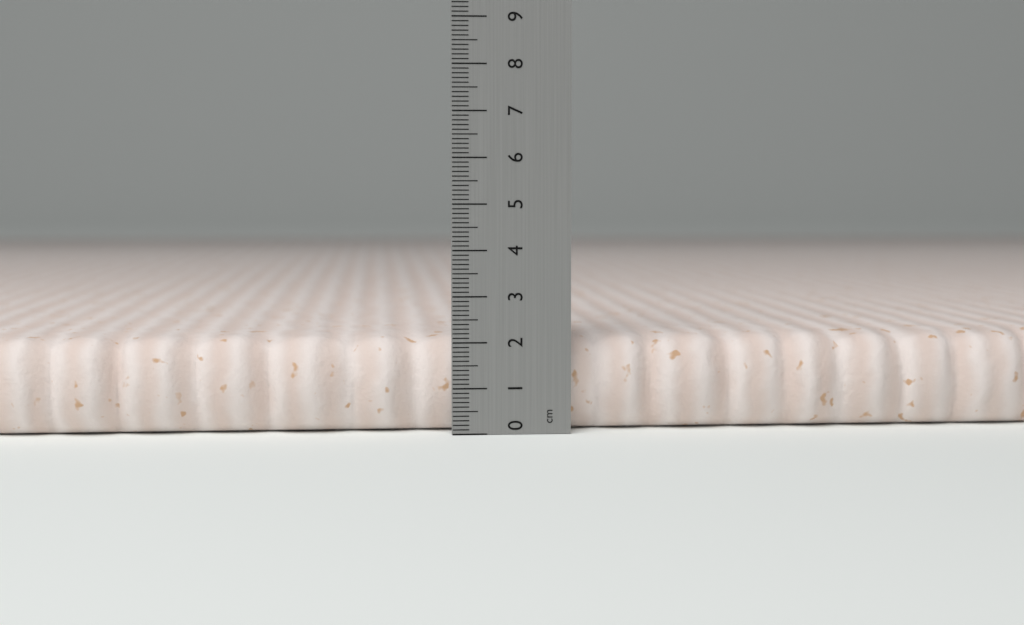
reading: 2.1 cm
